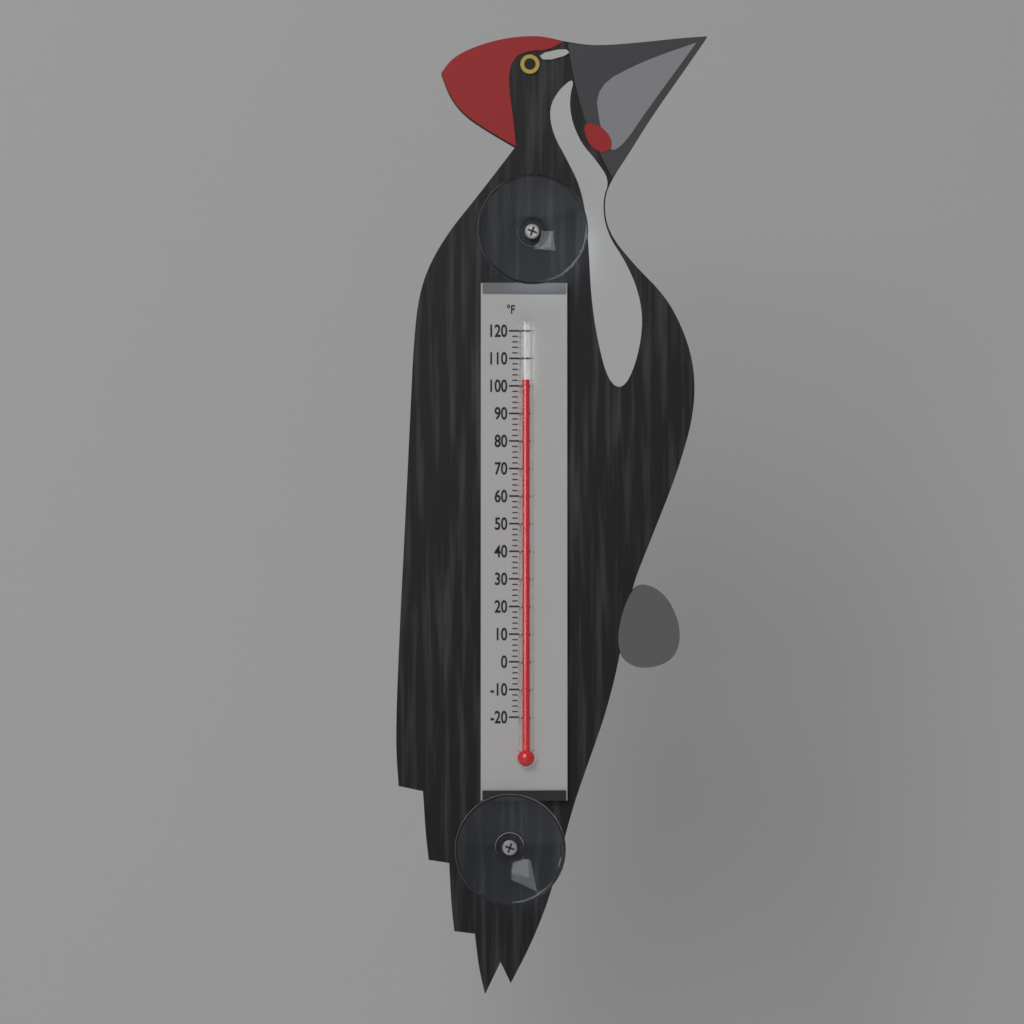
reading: 102 °F
